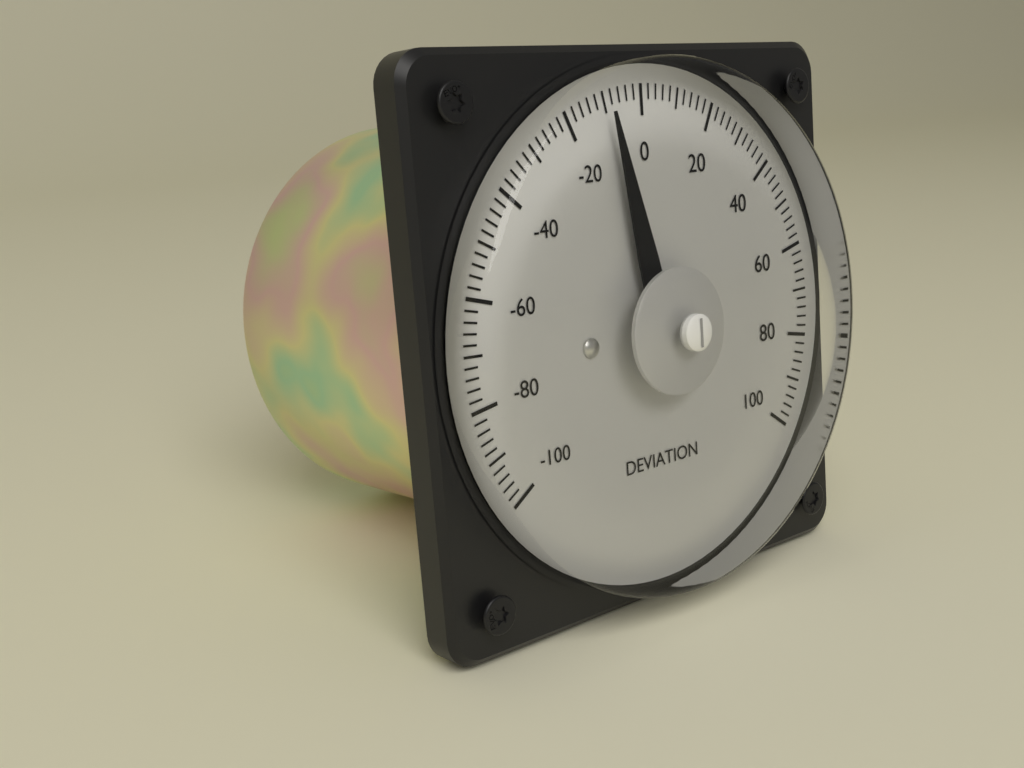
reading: -10 (no unit)
